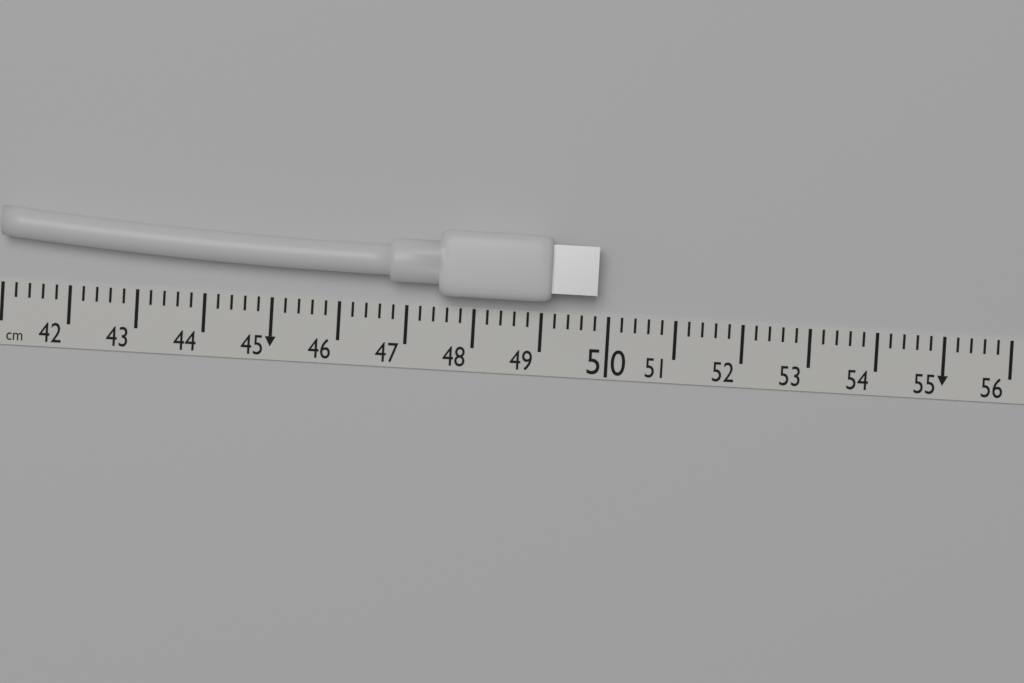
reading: 49.8 cm
